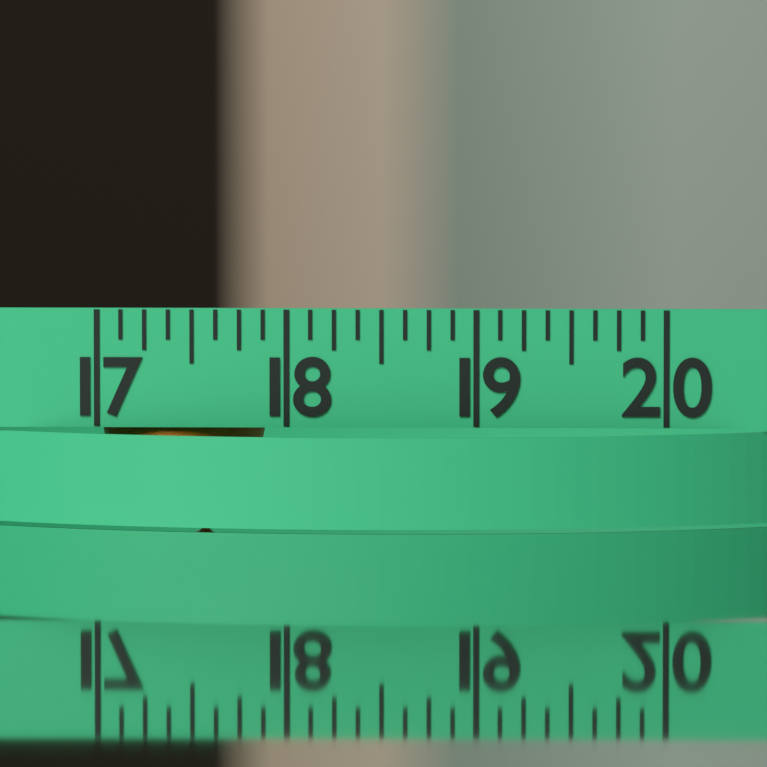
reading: 17.875 (no unit)
